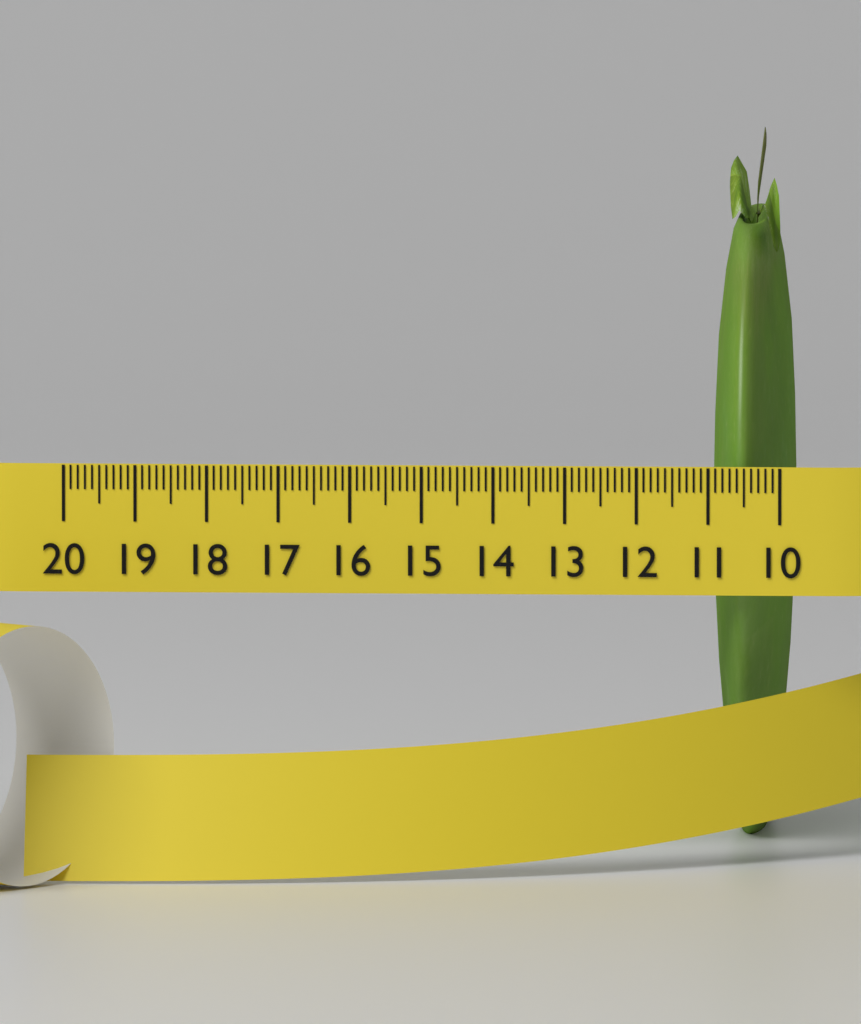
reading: 11.1 (no unit)
